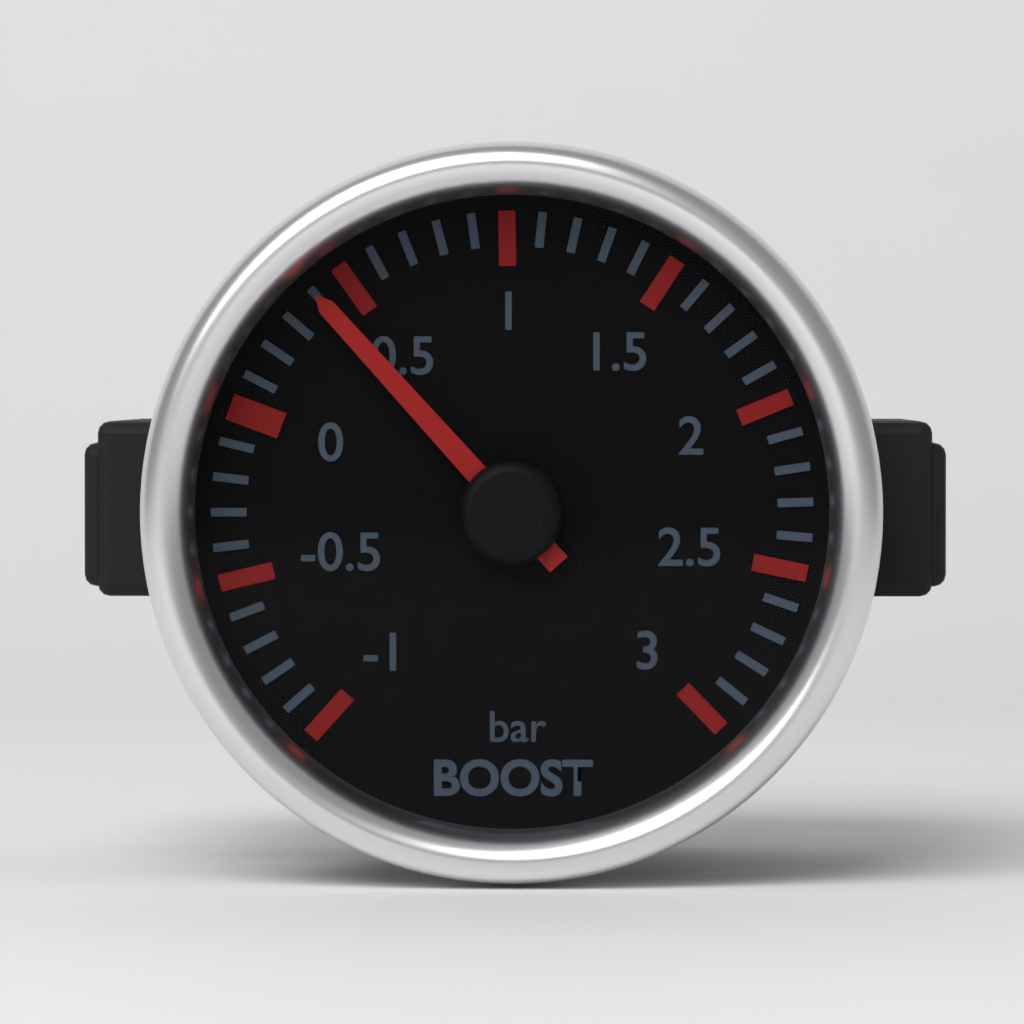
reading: 0.4 bar
